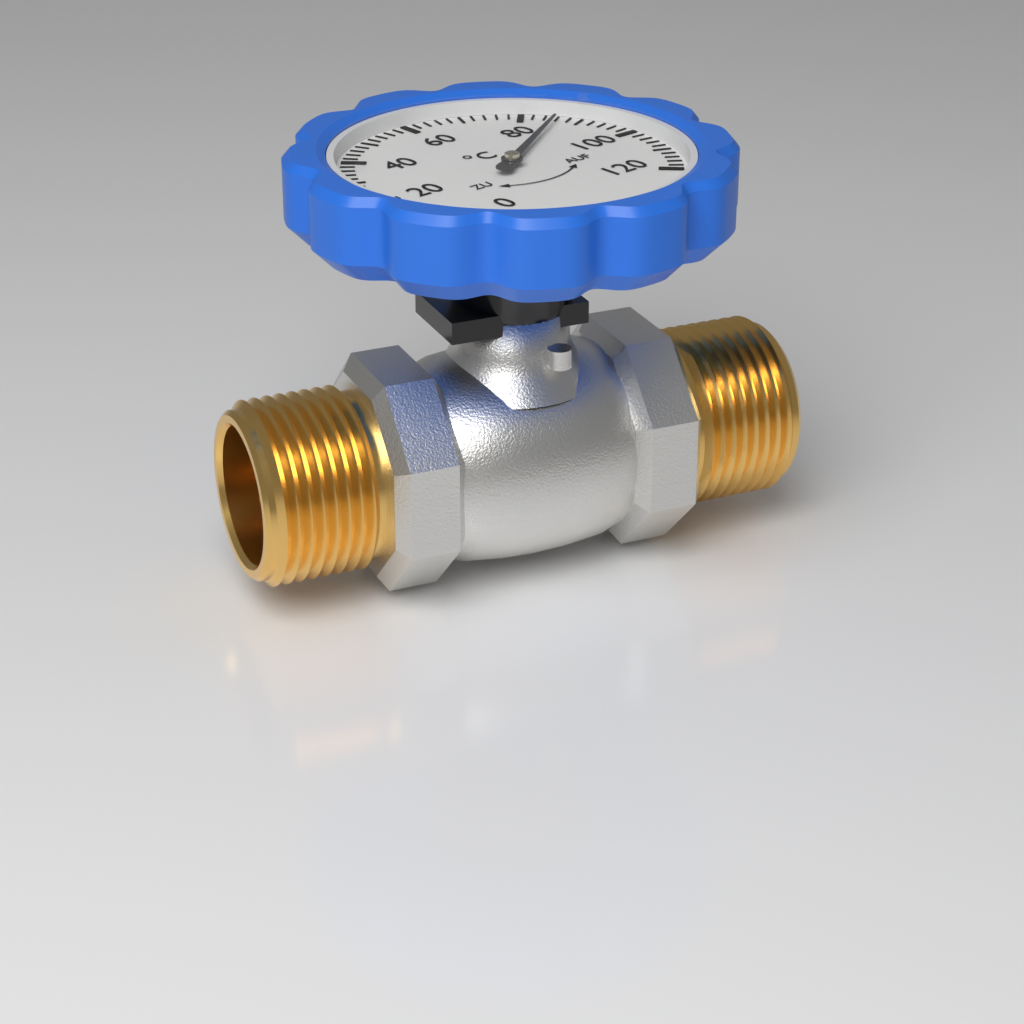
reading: 86 °C
